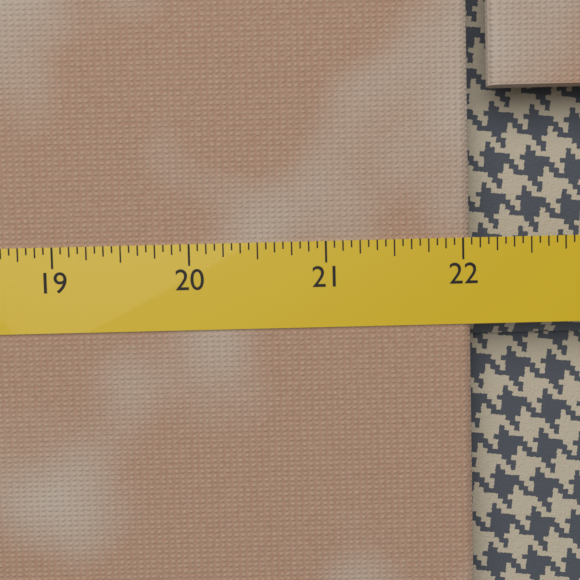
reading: 22.0625 (no unit)
